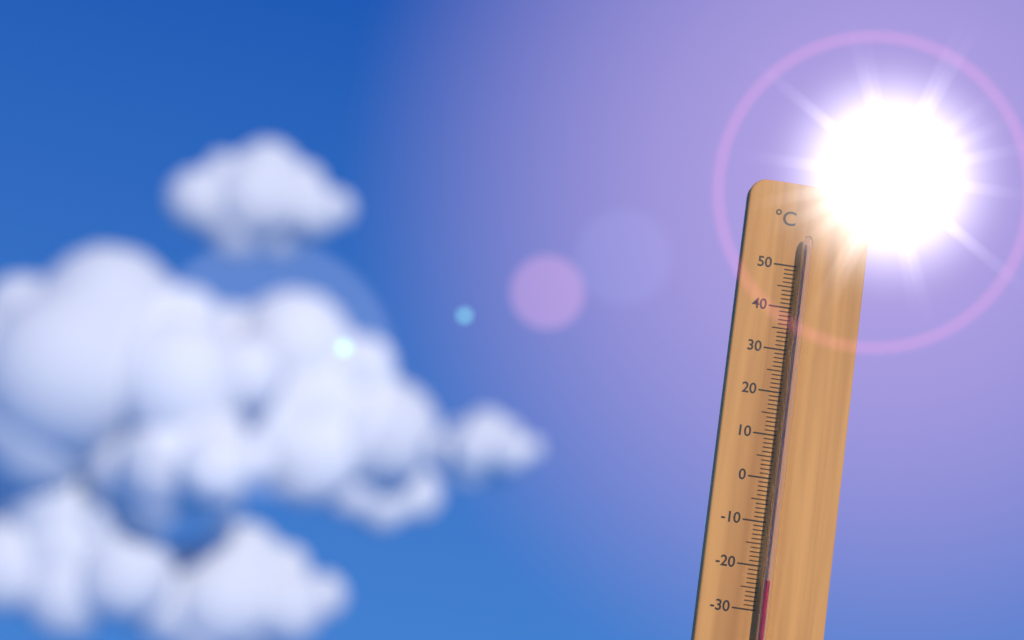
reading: -23 °C
